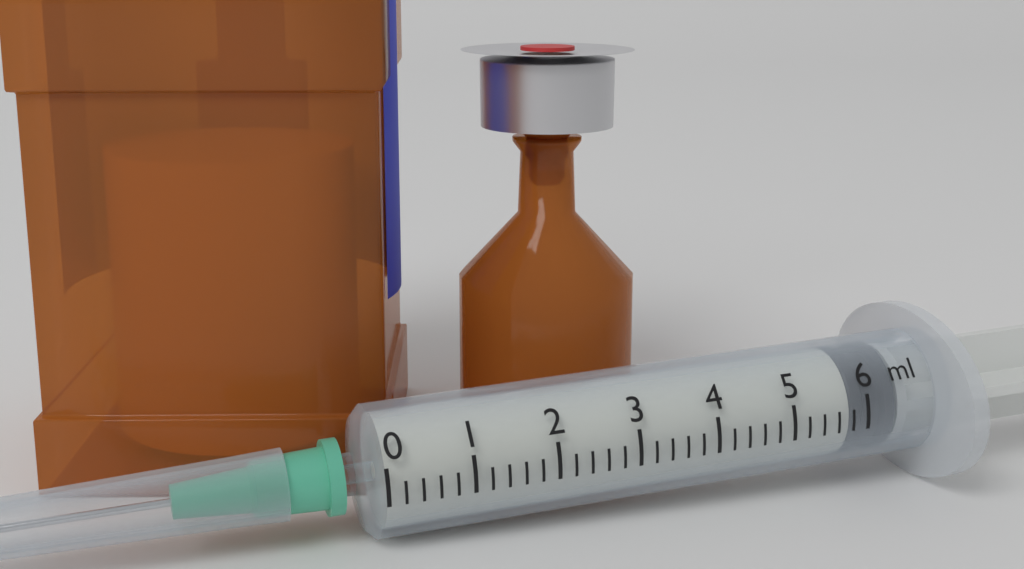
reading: 5.8 ml
